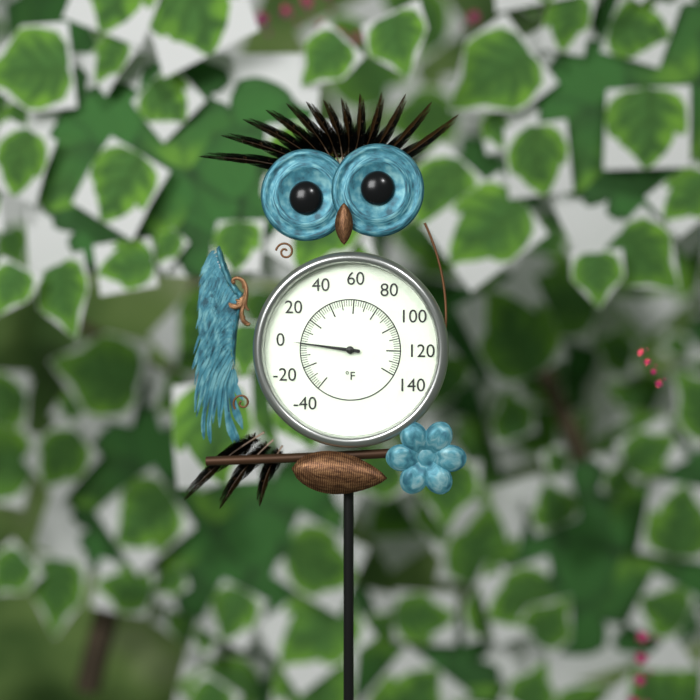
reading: 0 °F
